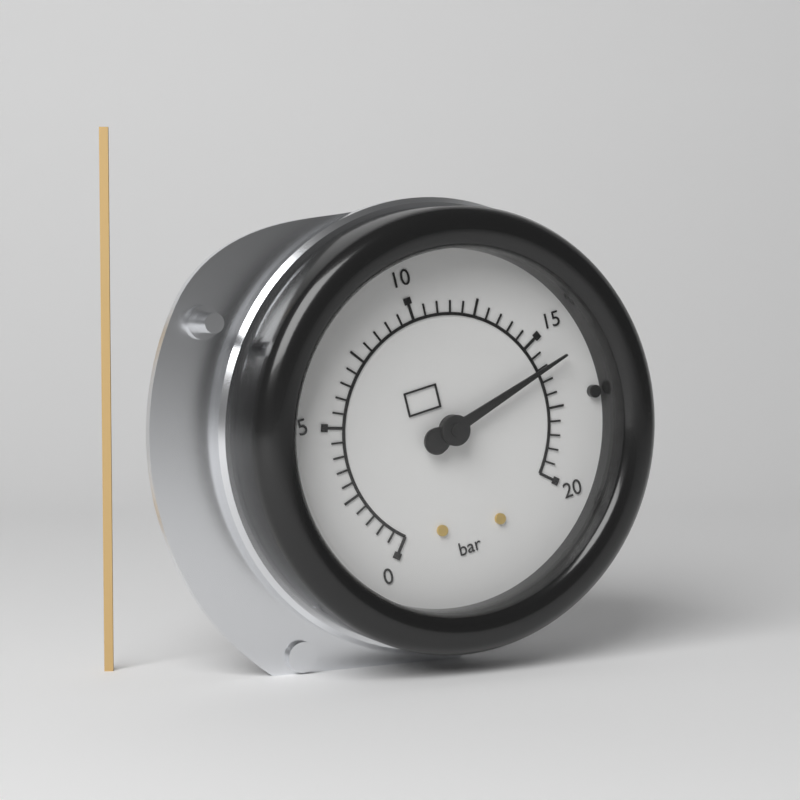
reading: 16.0 bar
